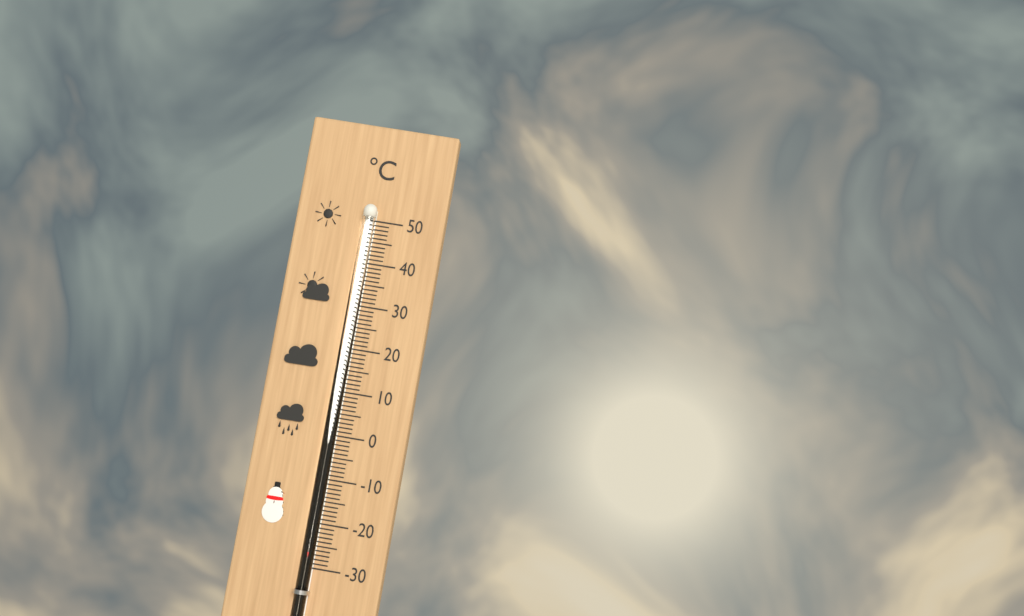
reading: -26 °C
